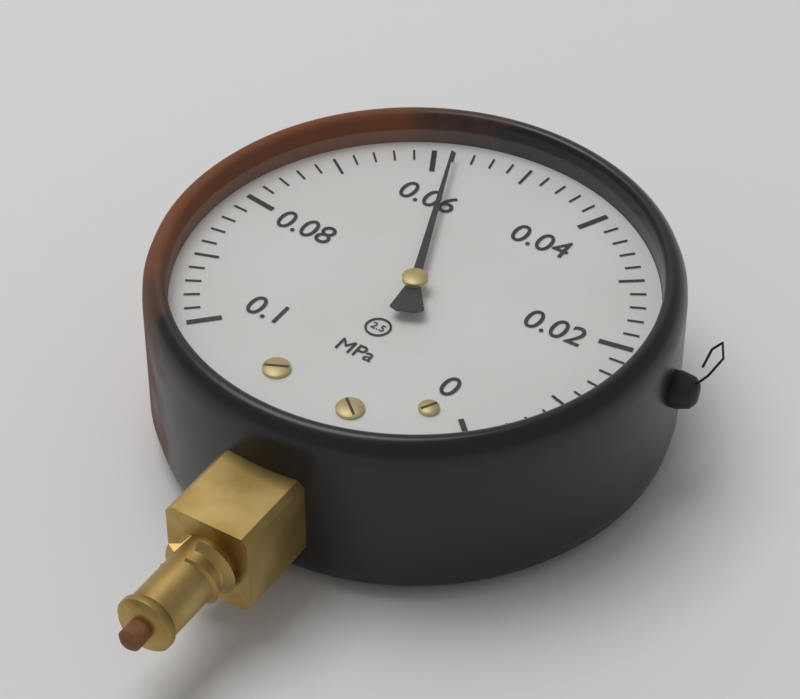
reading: 0.058 MPa
